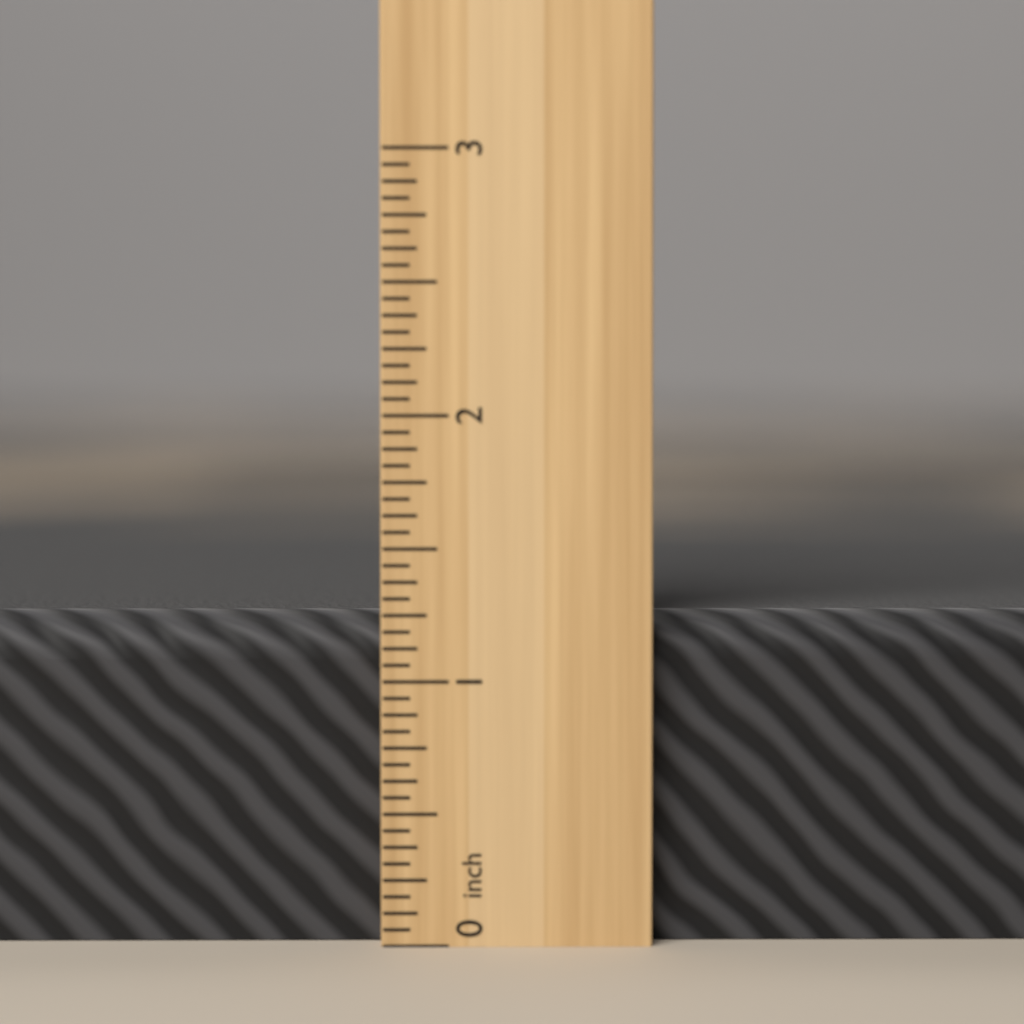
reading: 1.2500 inch
